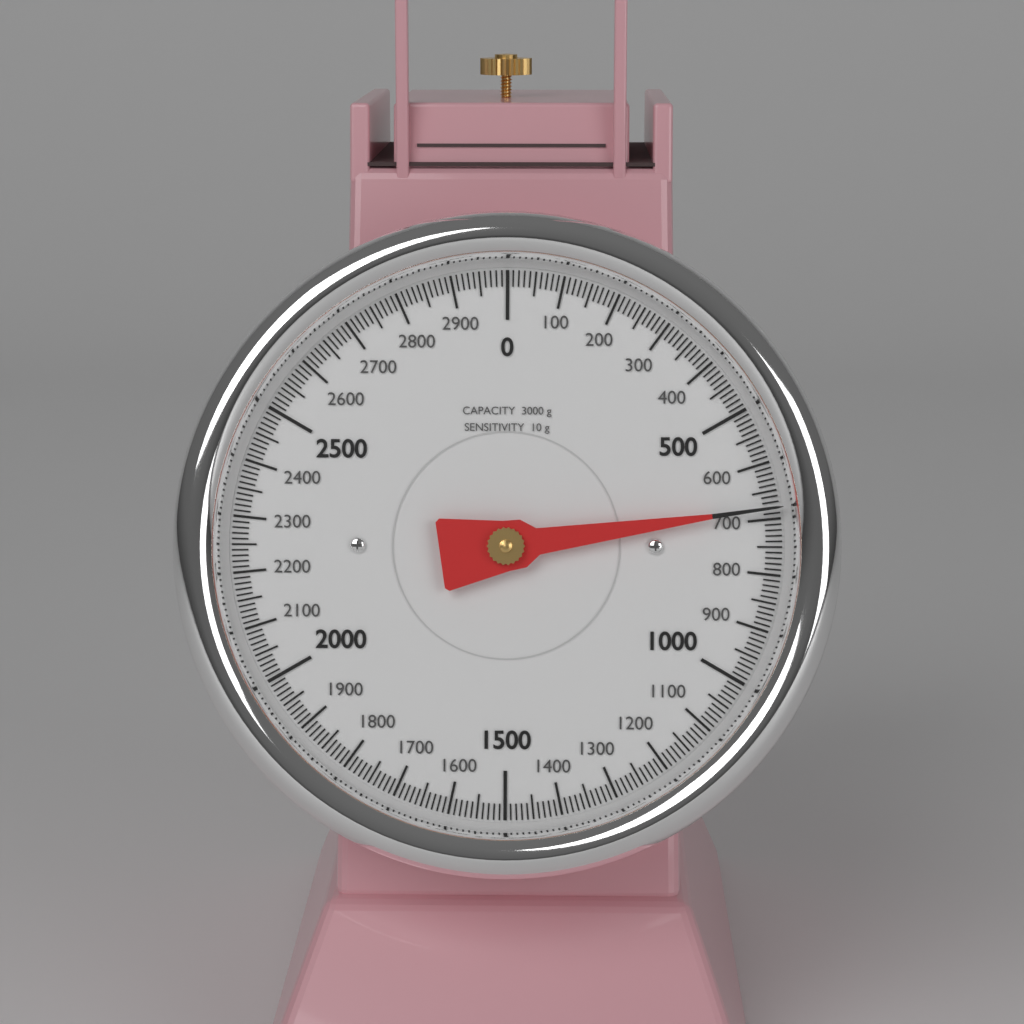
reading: 680 g
